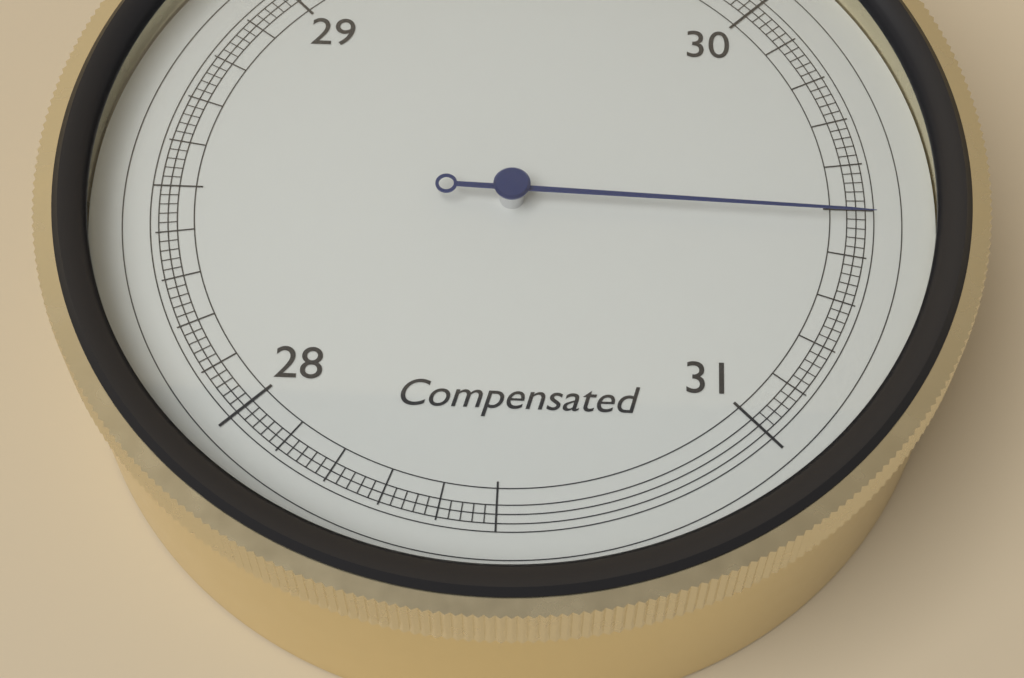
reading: 30.52 inHg
